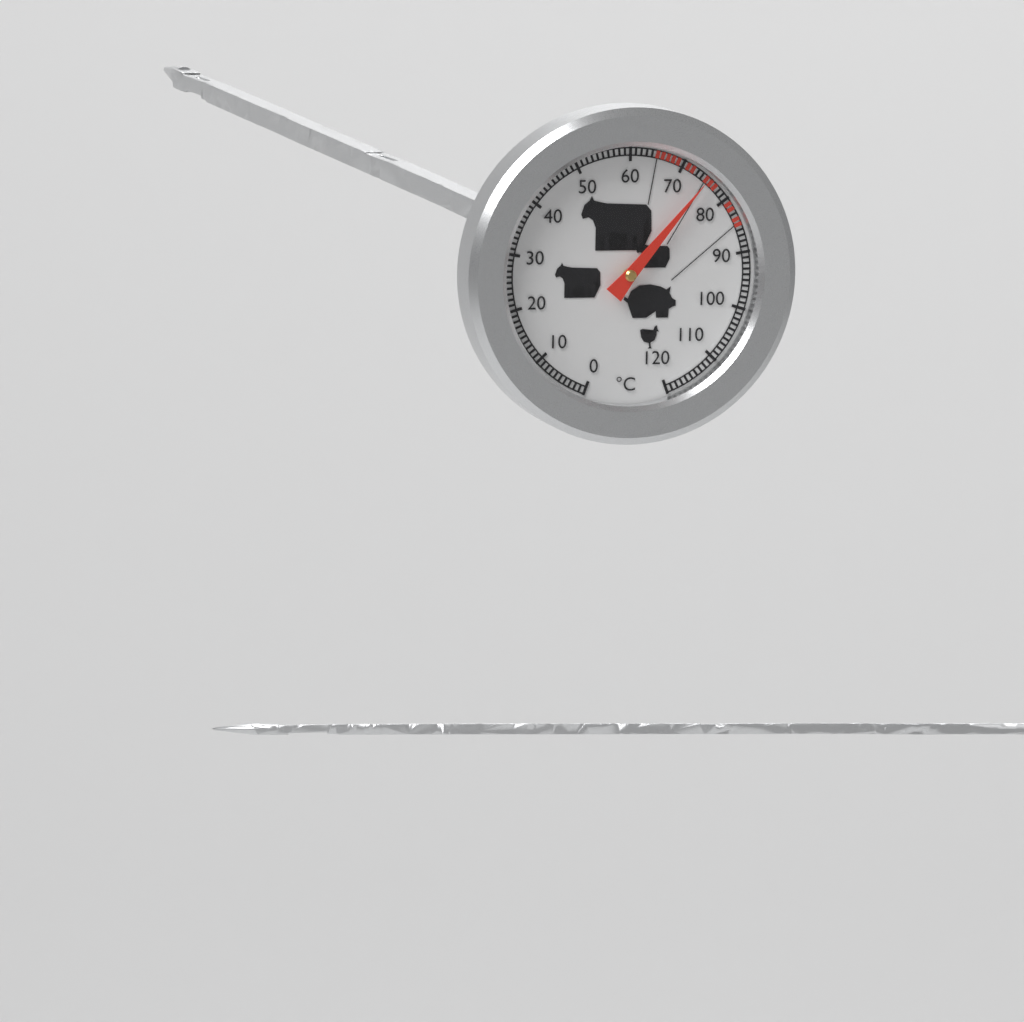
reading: 75 °C
